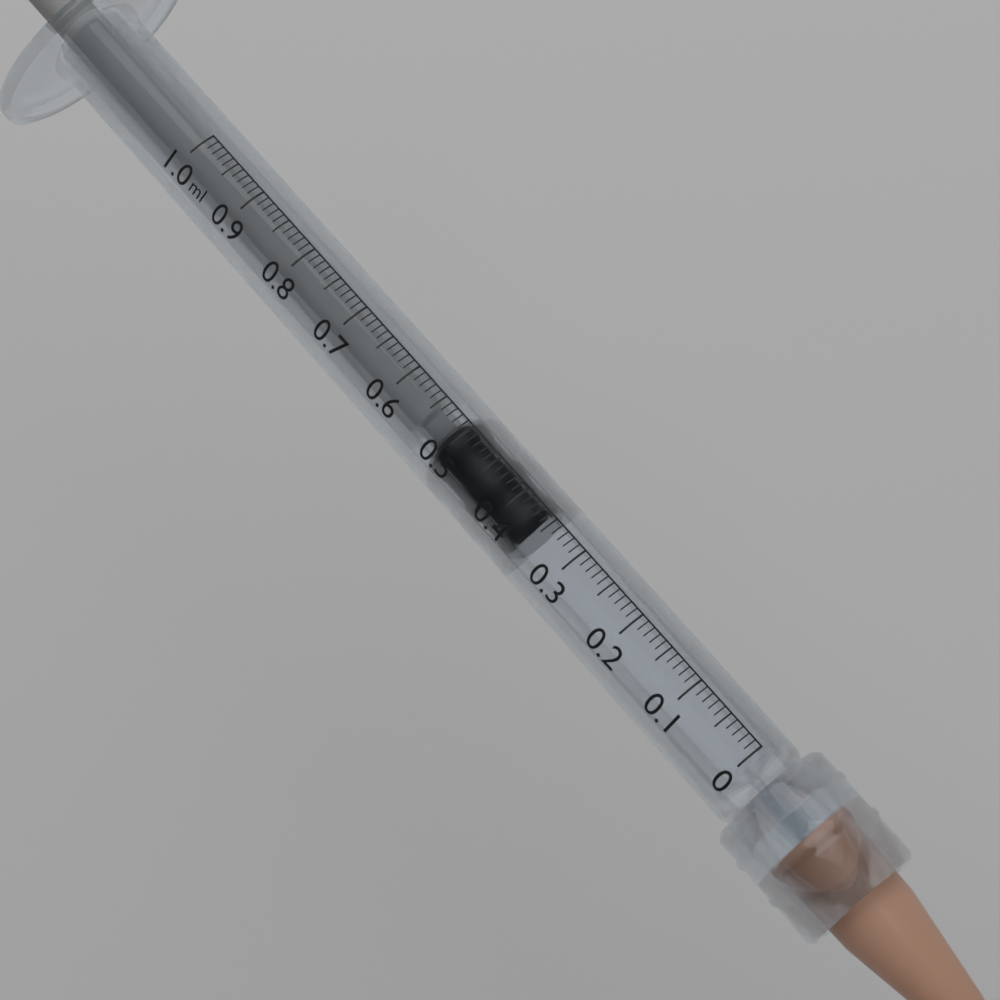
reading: 0.36 ml
